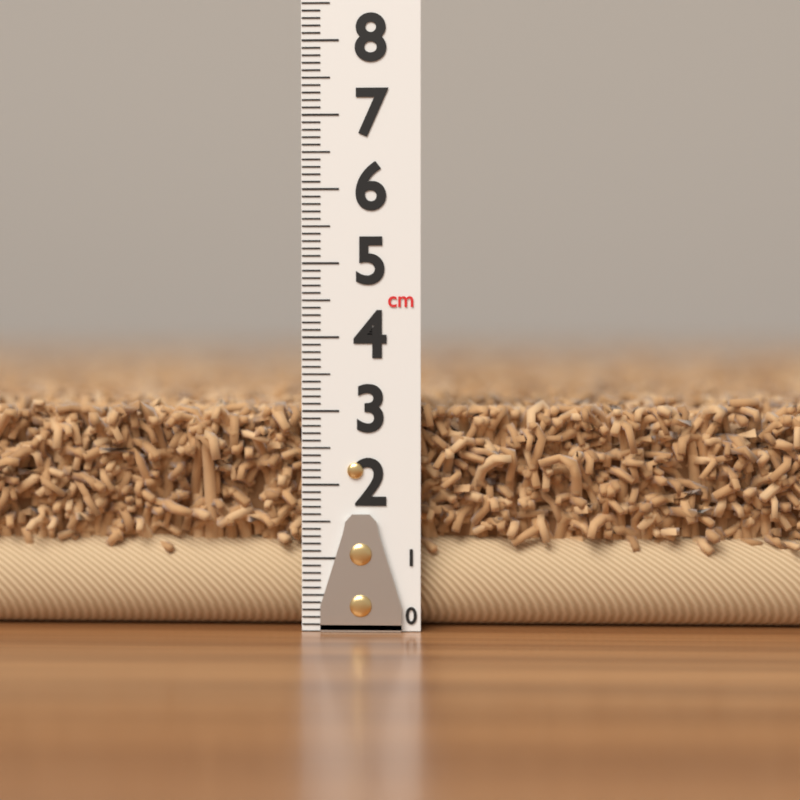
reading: 3.3 cm
